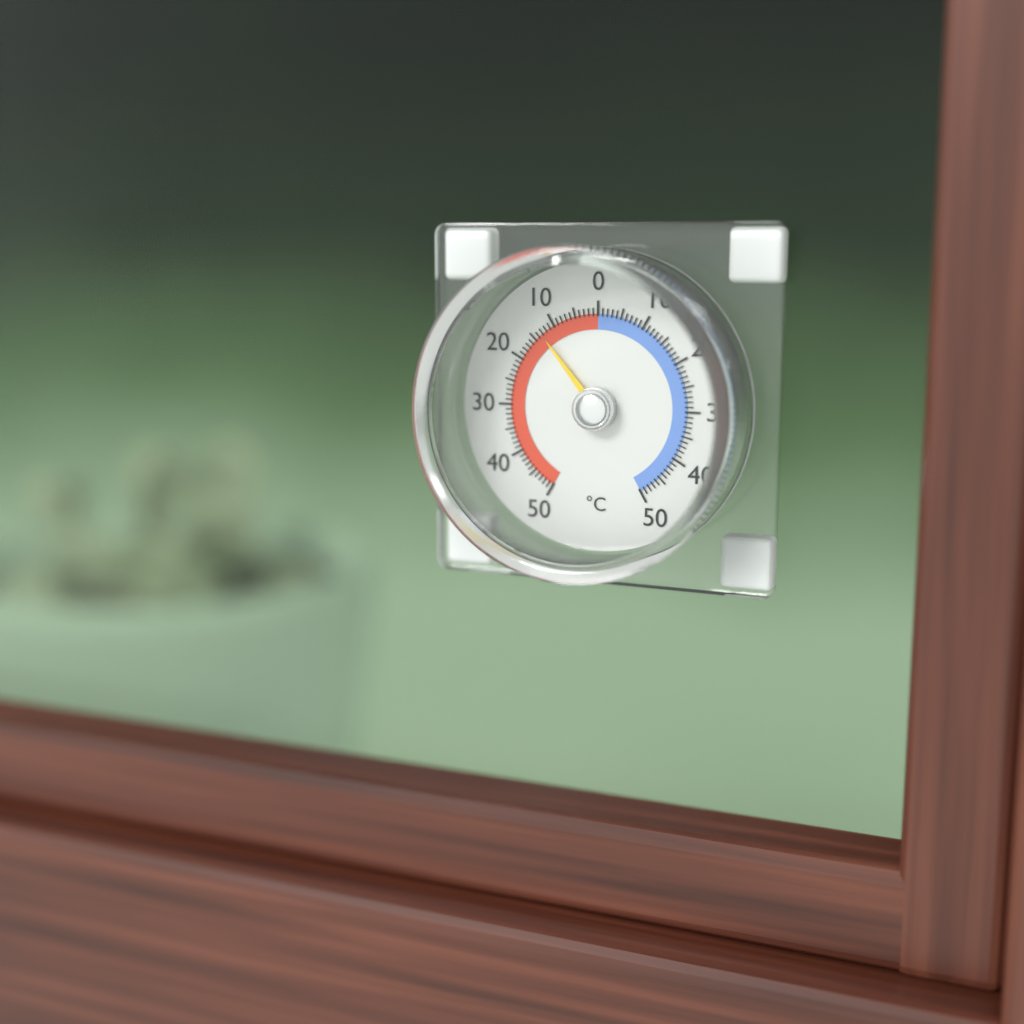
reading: 13 °C
